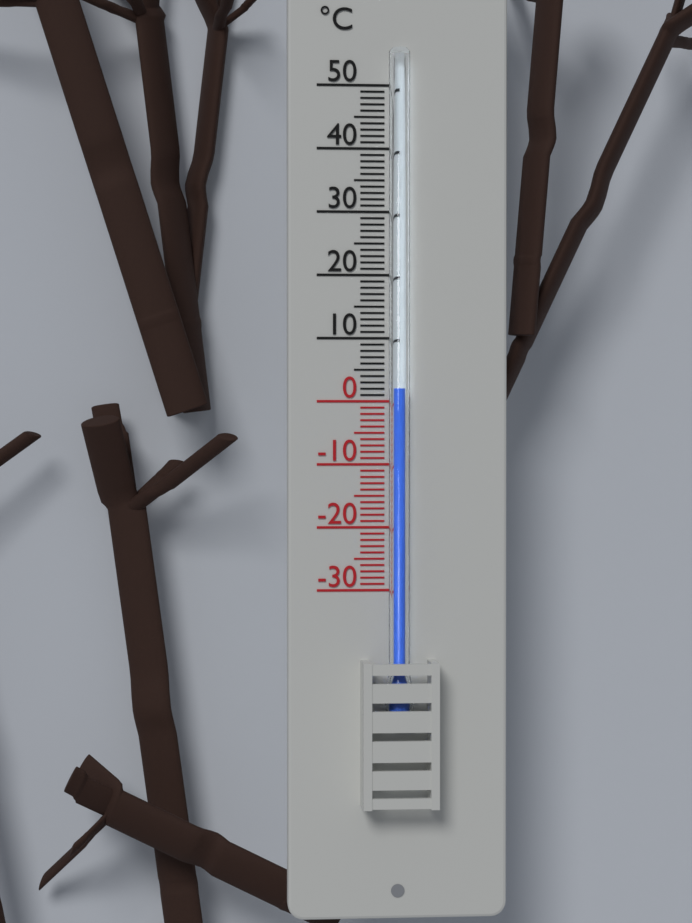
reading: 2 °C
